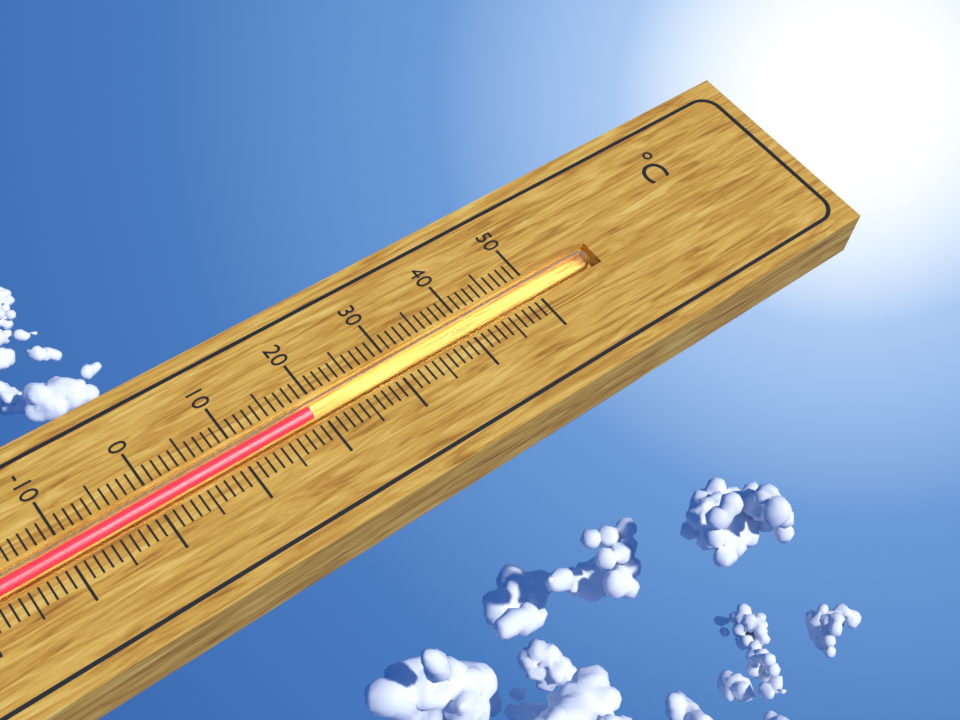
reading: 19 °C
